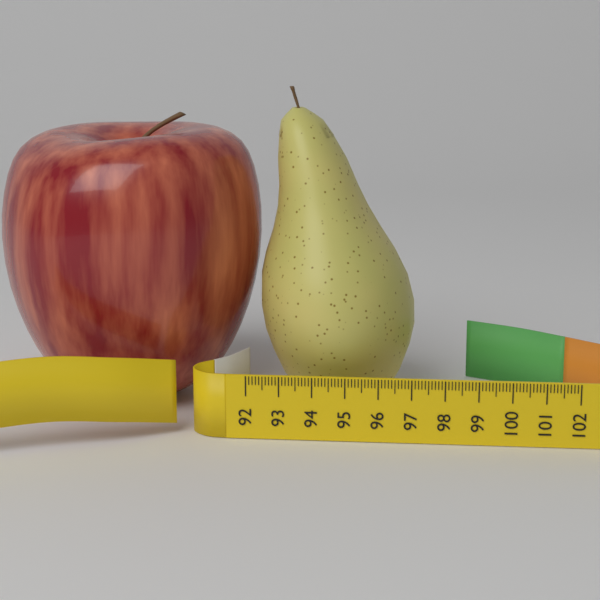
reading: 97.0 (no unit)
